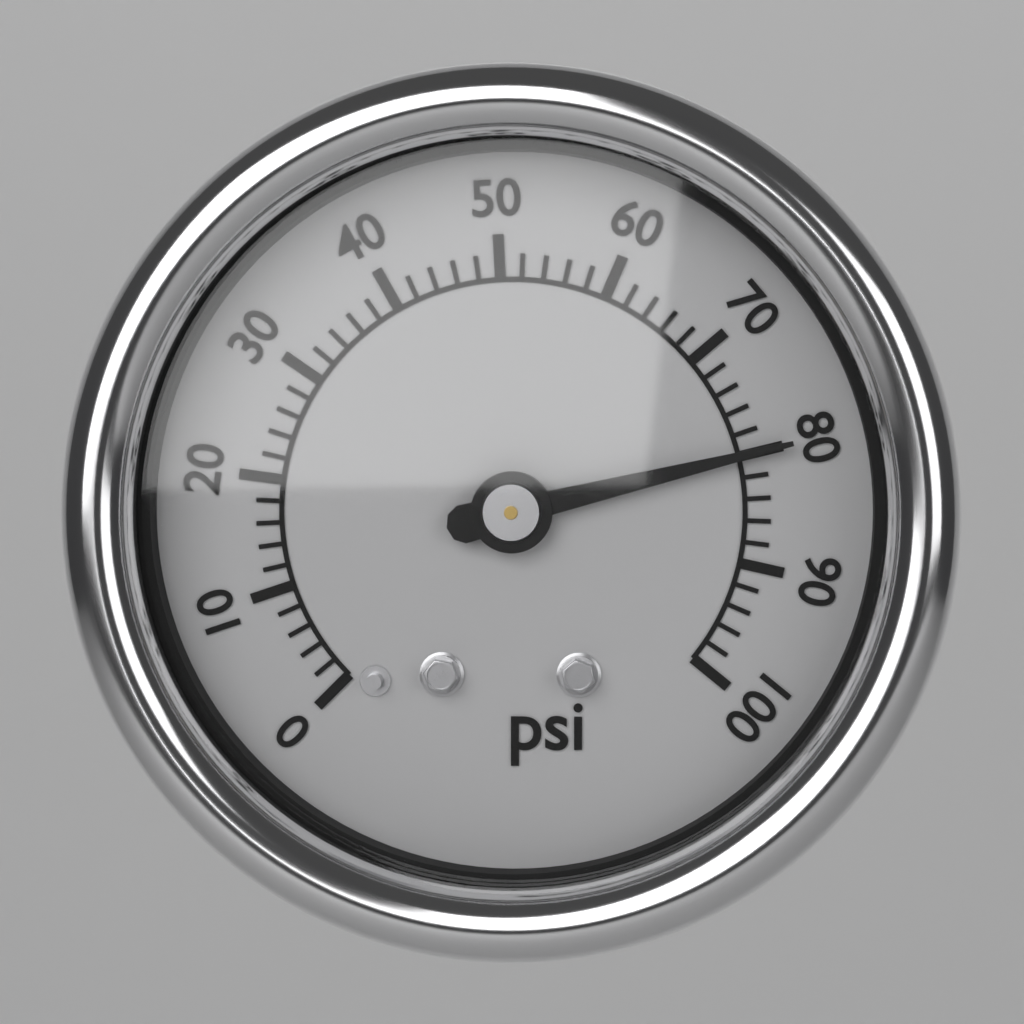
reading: 80 psi
